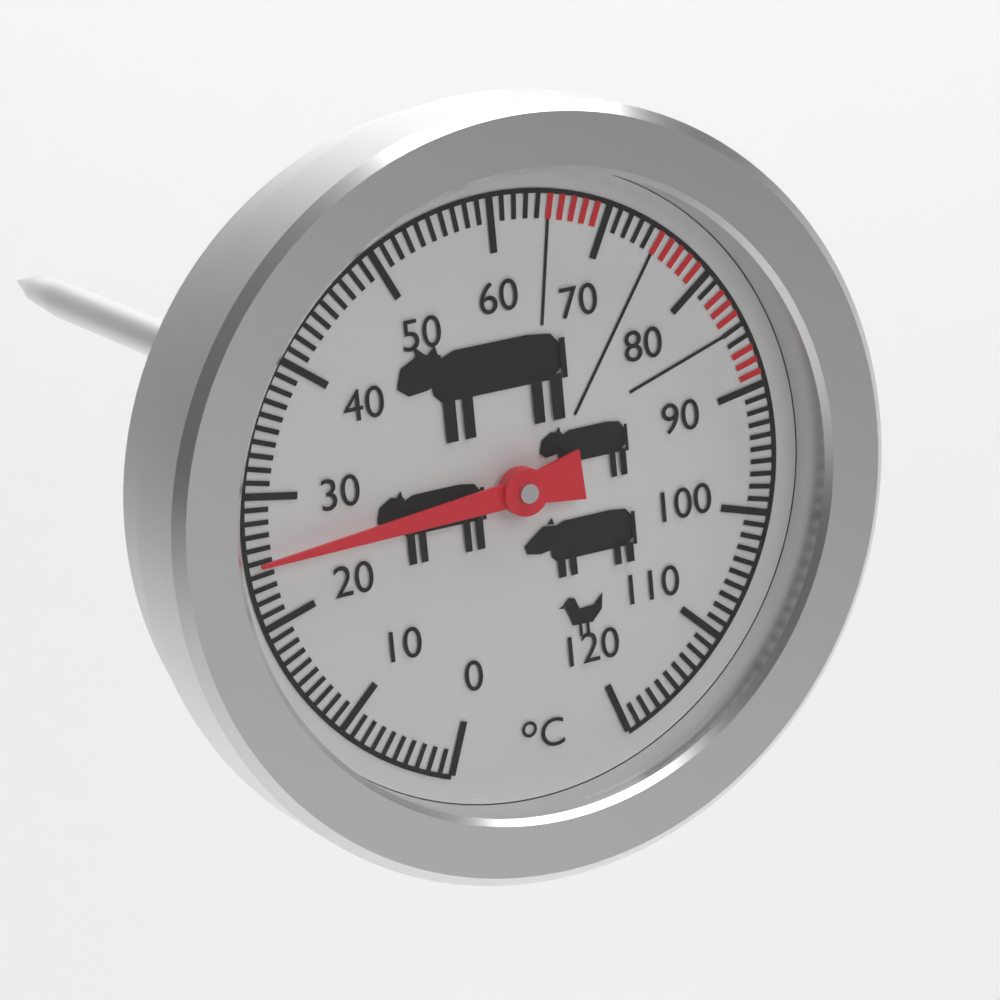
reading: 25 °C
